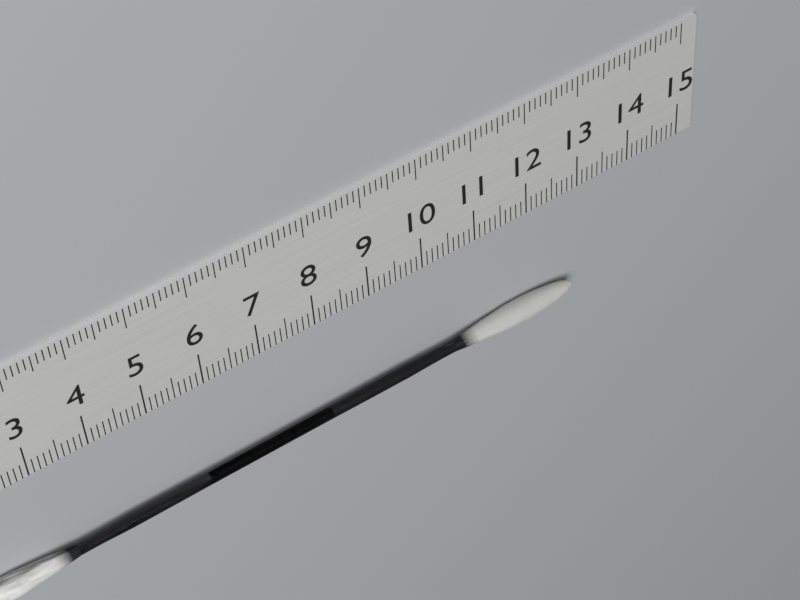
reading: 12.8 cm
